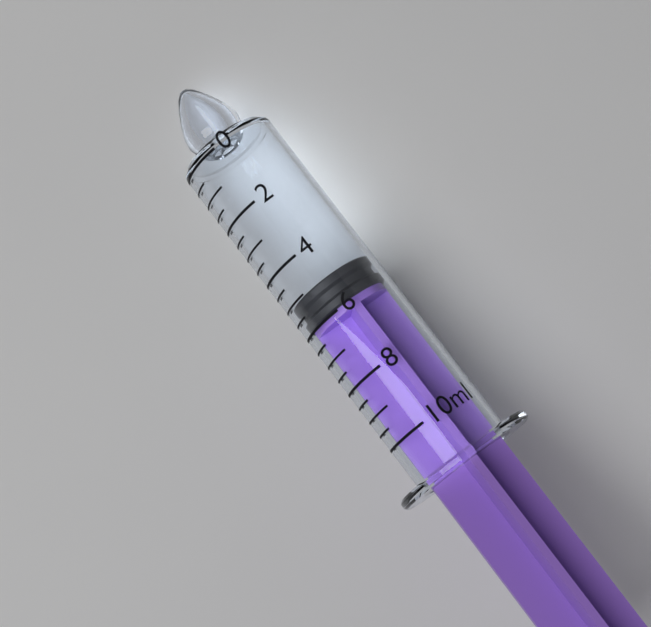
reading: 5.0 ml
